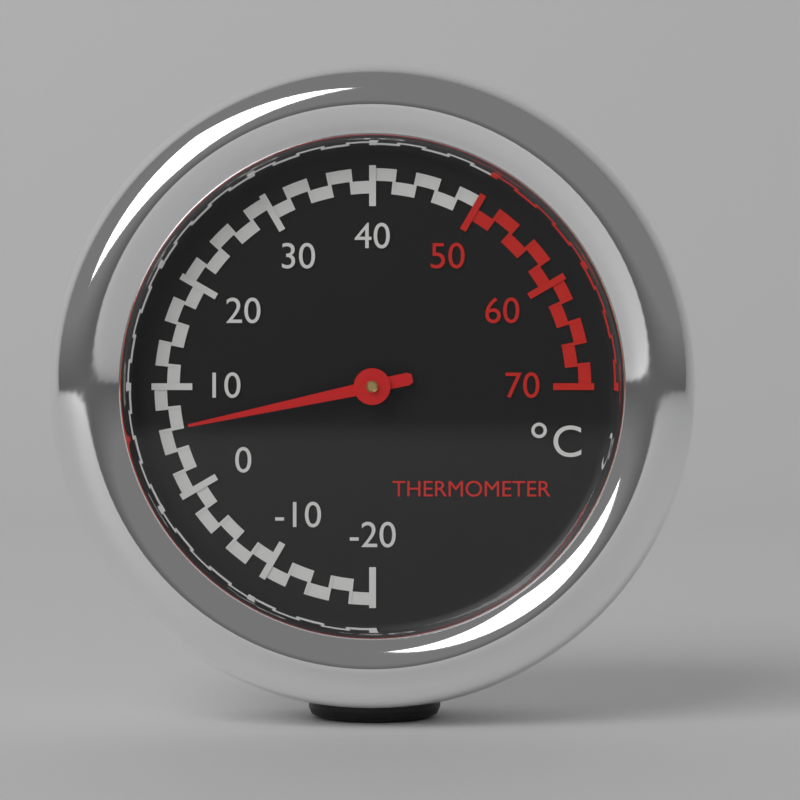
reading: 6 °C
